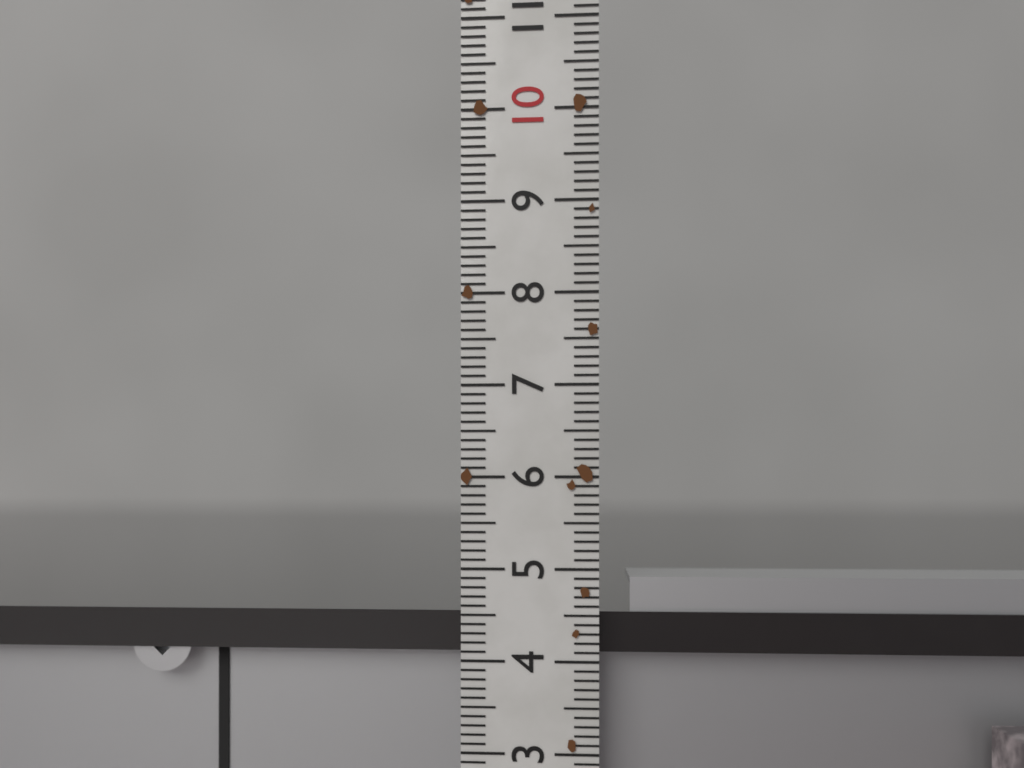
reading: 4.5 (no unit)
